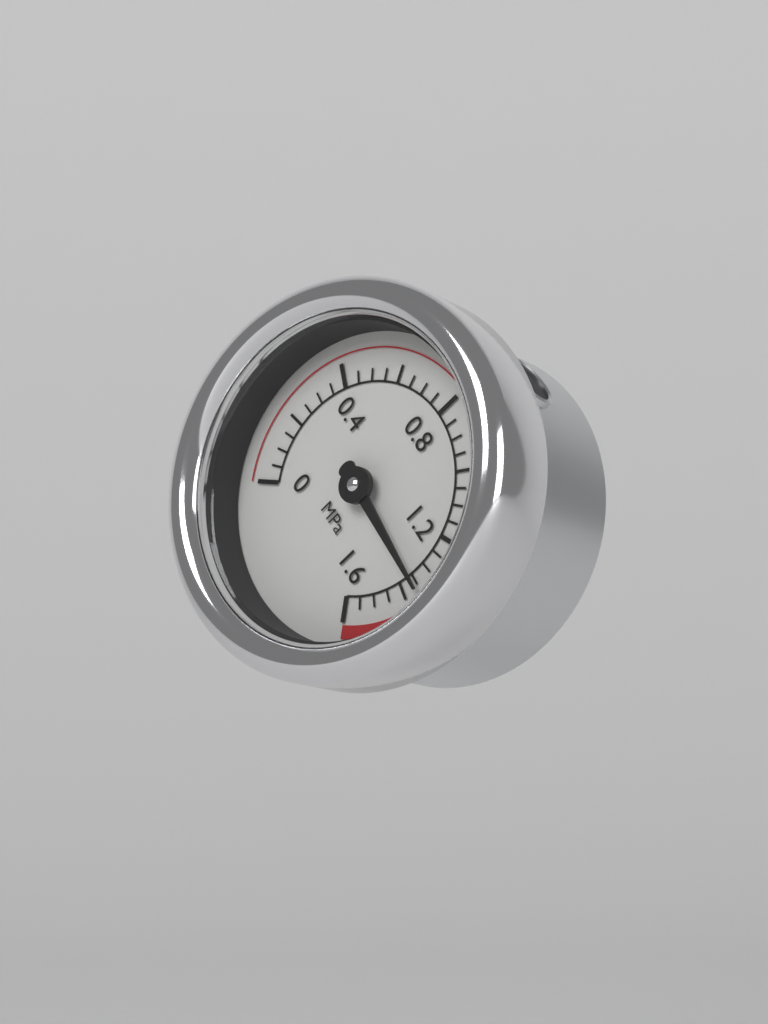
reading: 1.35 MPa
